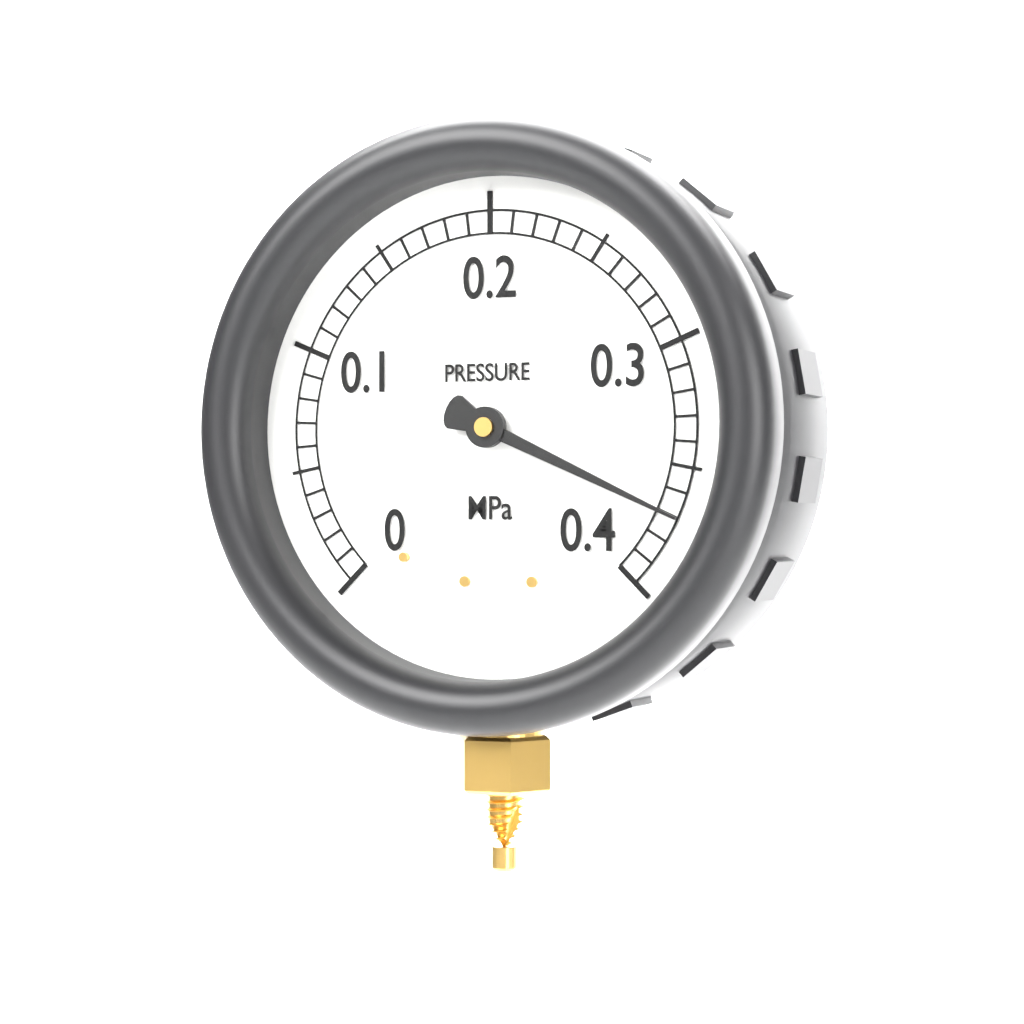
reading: 0.37 MPa
